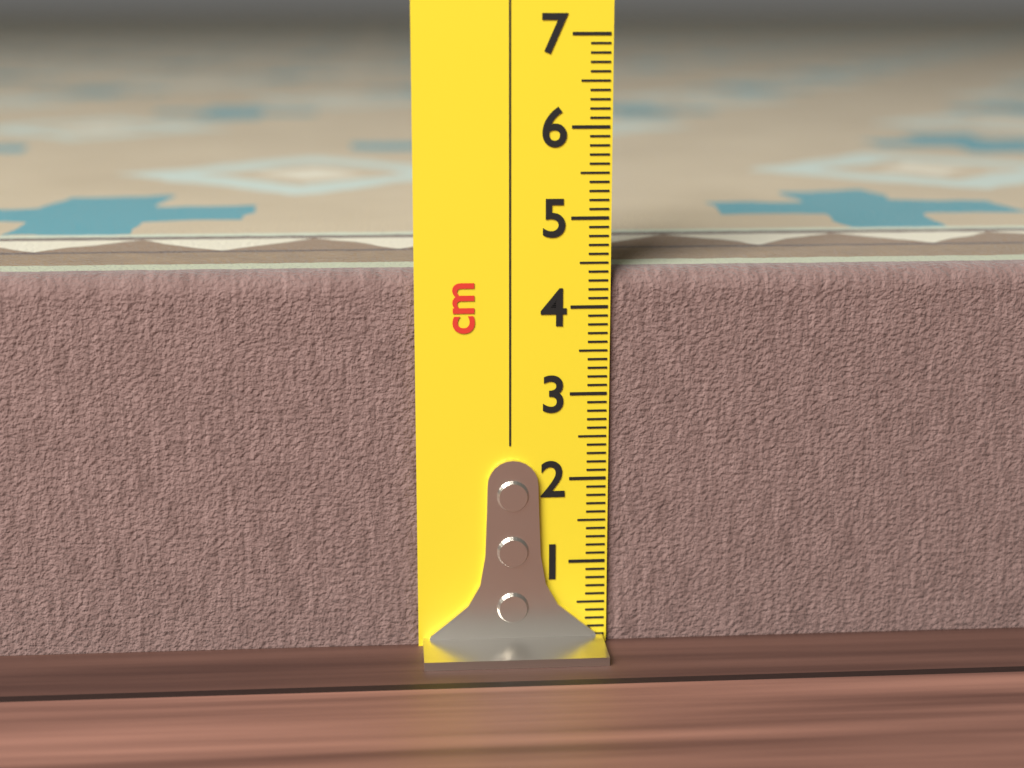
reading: 4.4 cm
